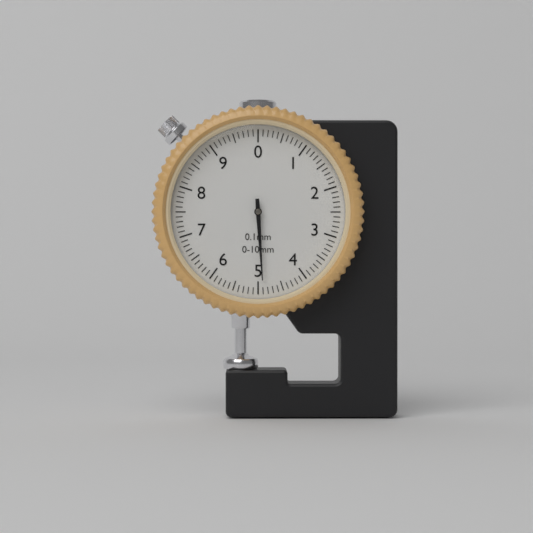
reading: 4.9 mm
